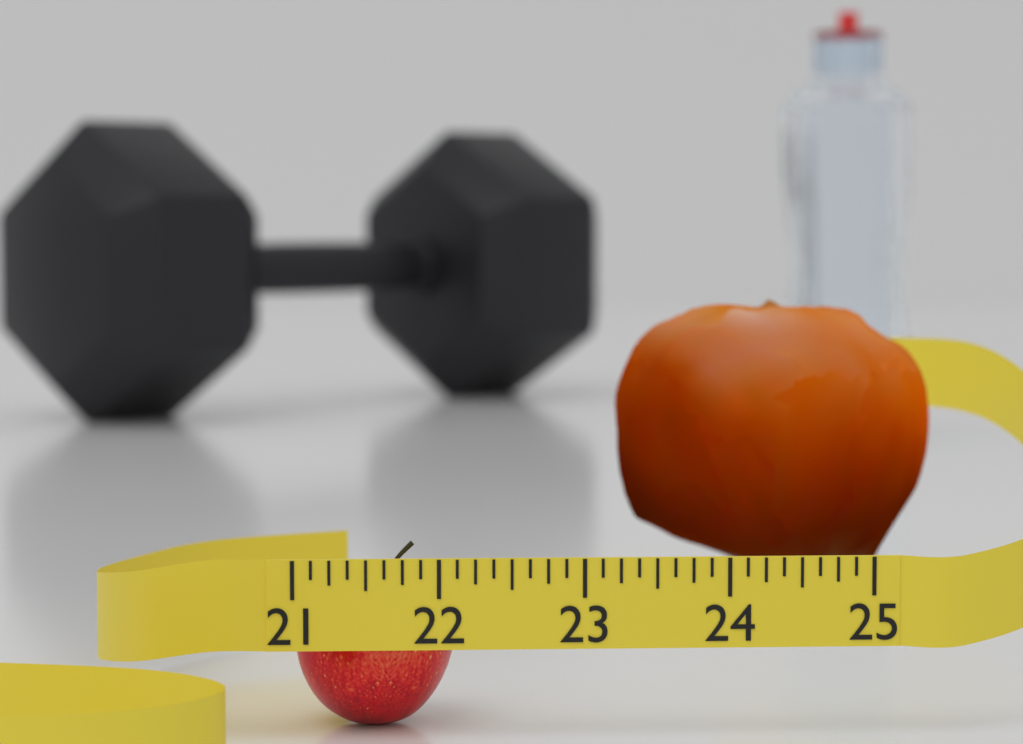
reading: 22.125 (no unit)
